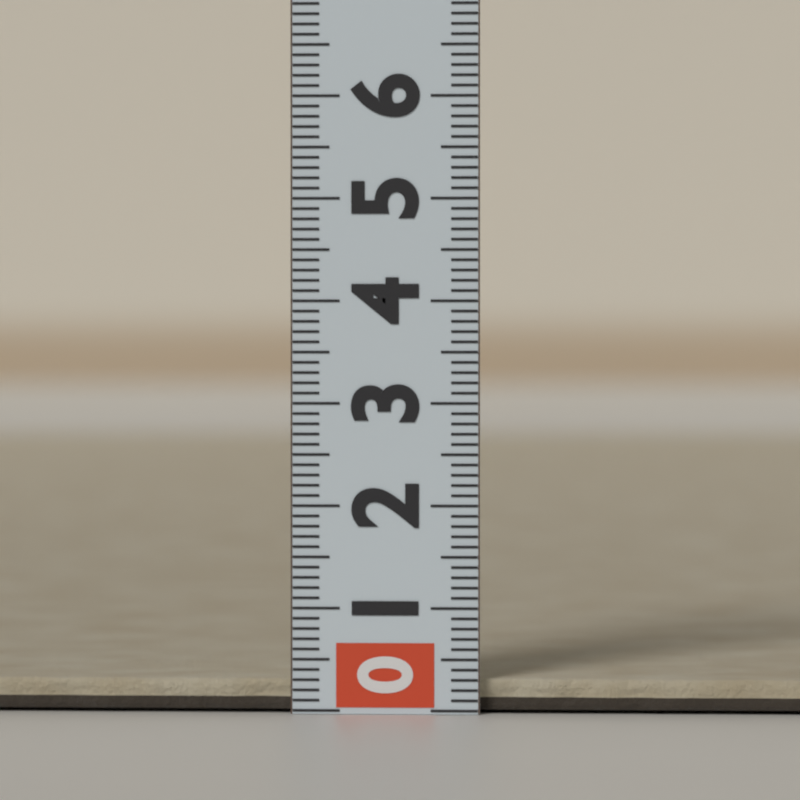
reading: 0.3 (no unit)
